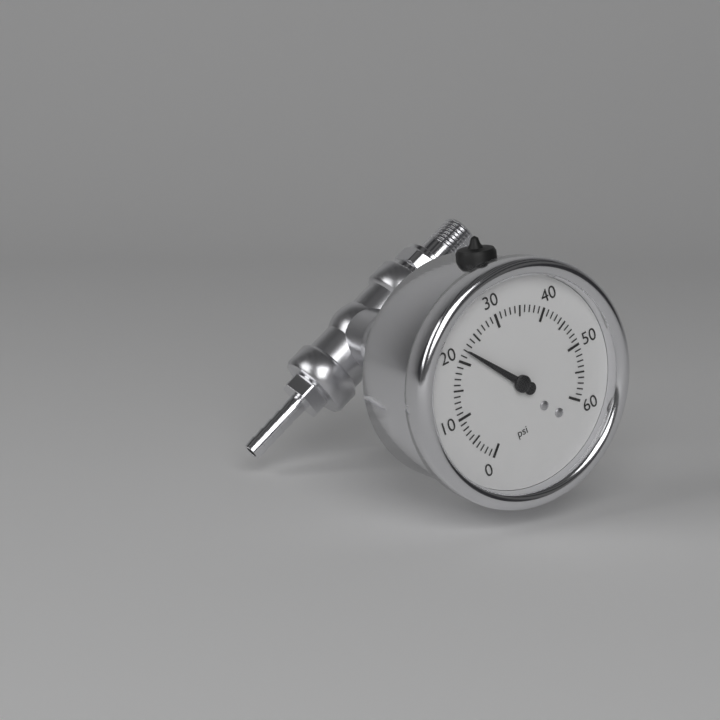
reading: 22 psi
